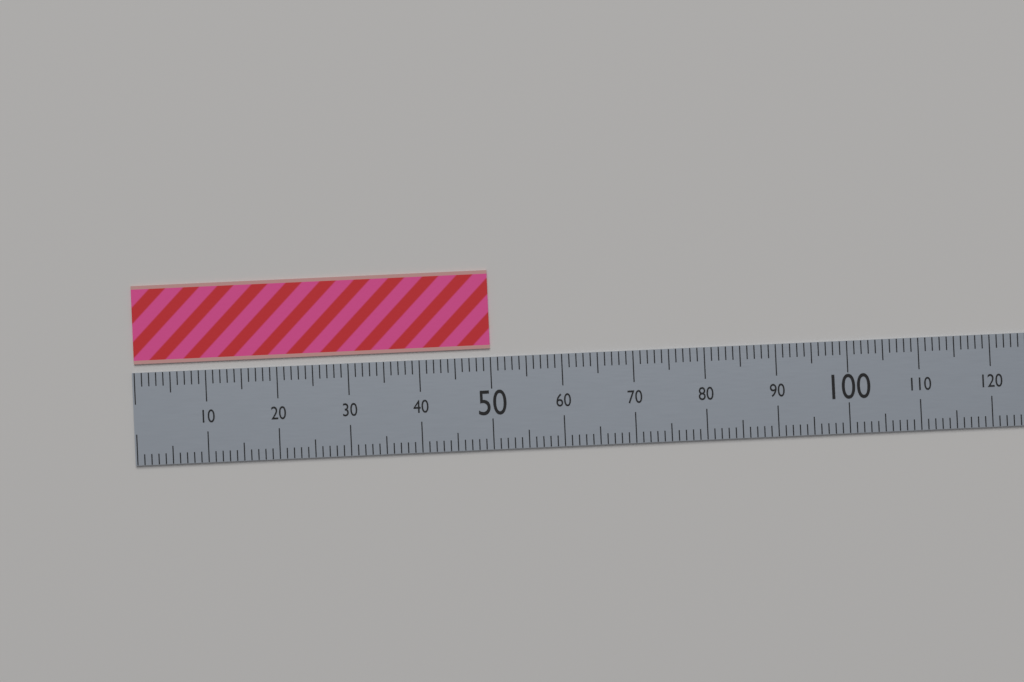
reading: 50 (no unit)
